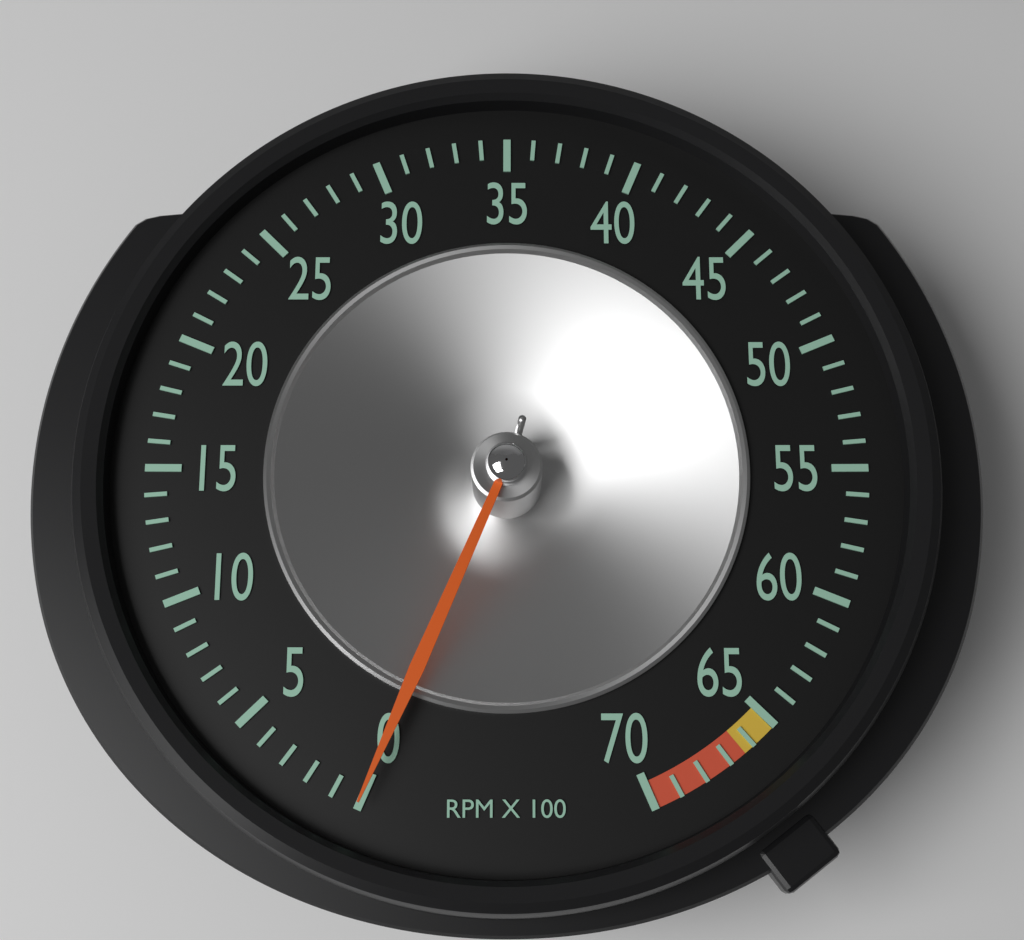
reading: 0 RPM
